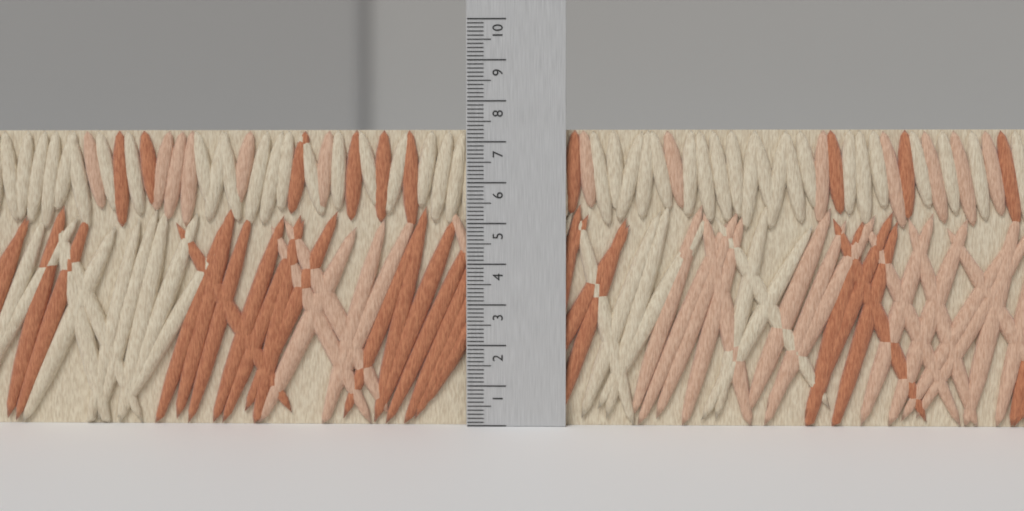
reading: 7.3 (no unit)
